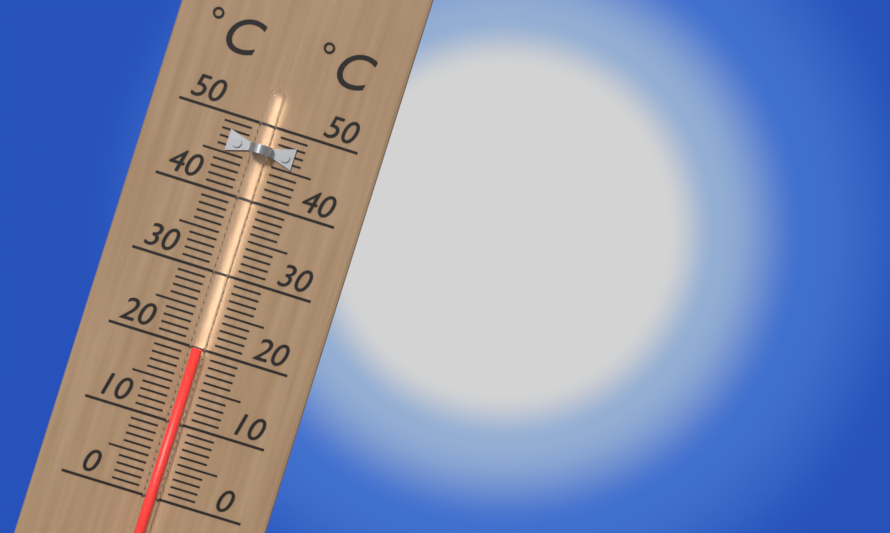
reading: 20 °C
